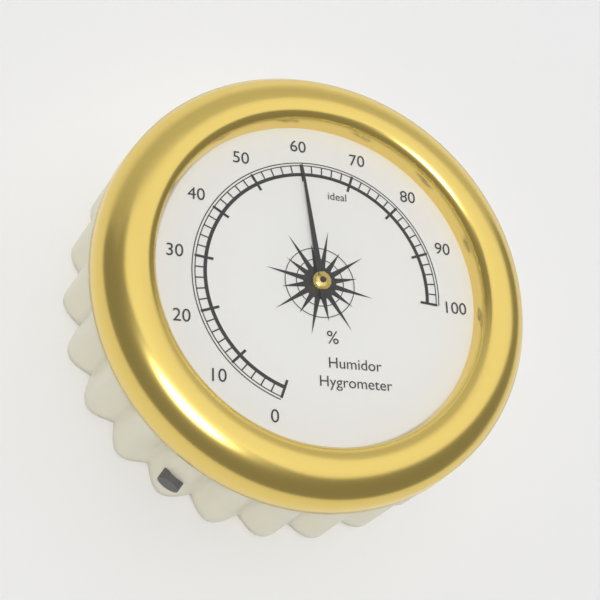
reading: 60 %
